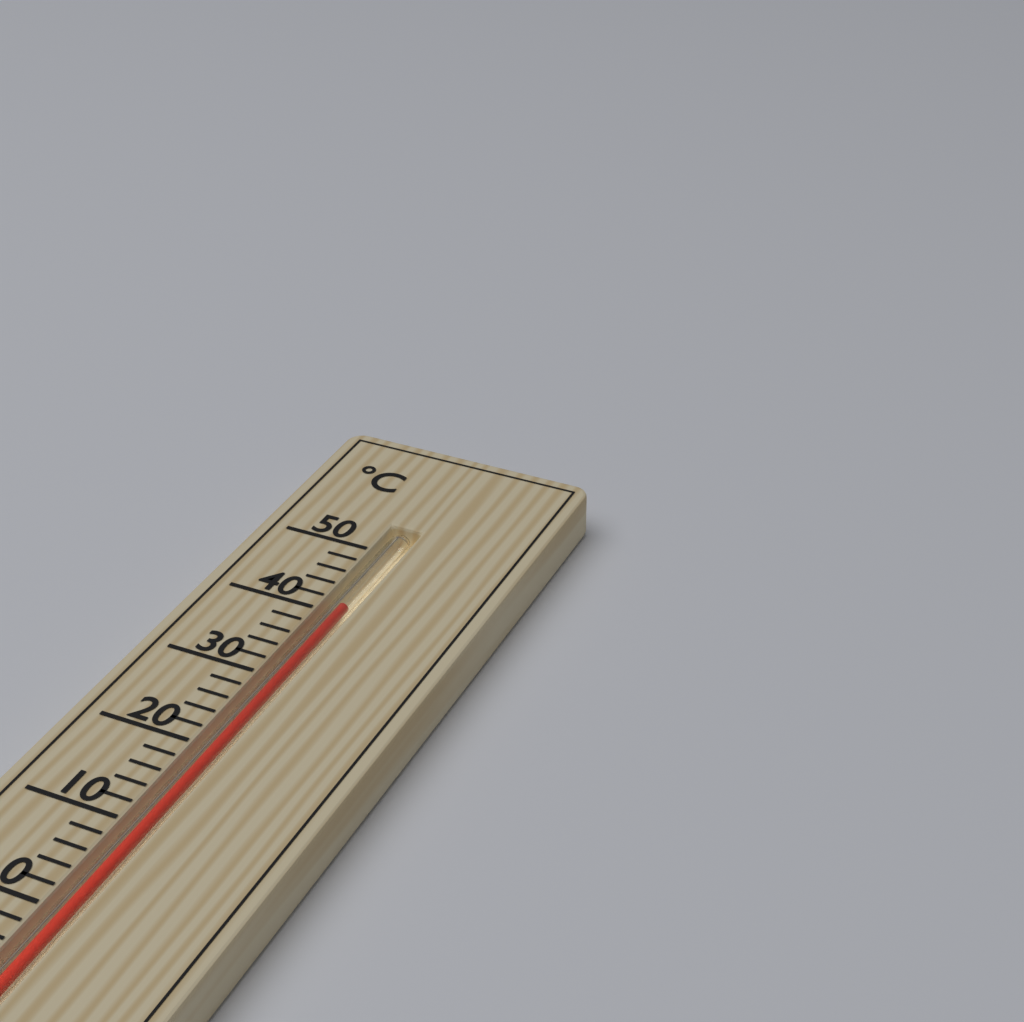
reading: 42 °C
